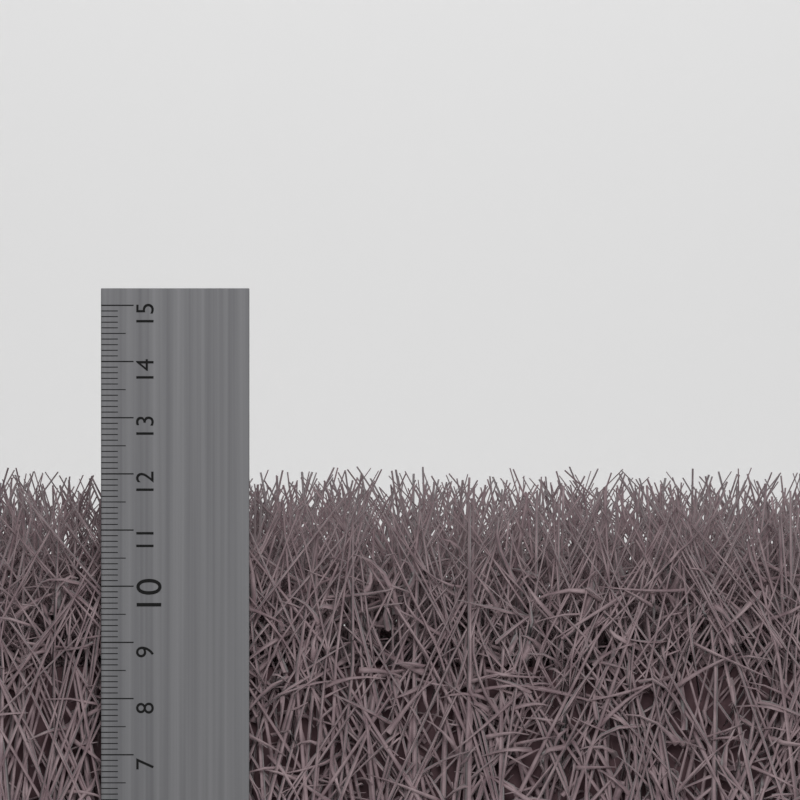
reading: 11.8 cm
